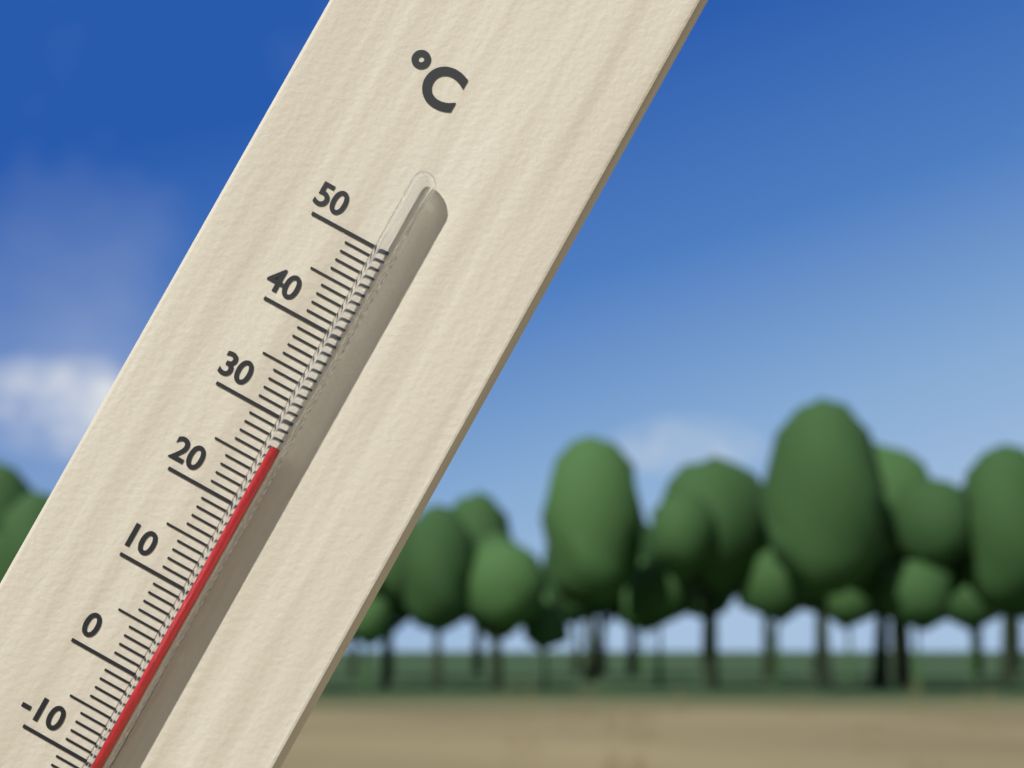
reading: 27 °C
